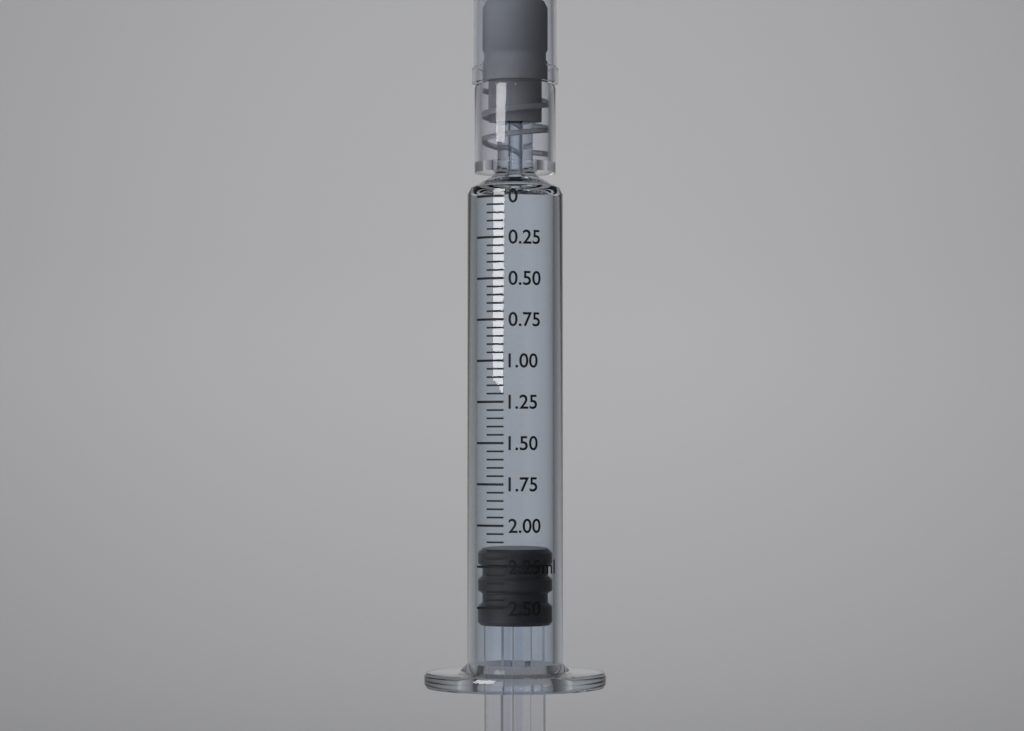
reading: 2.15 ml
